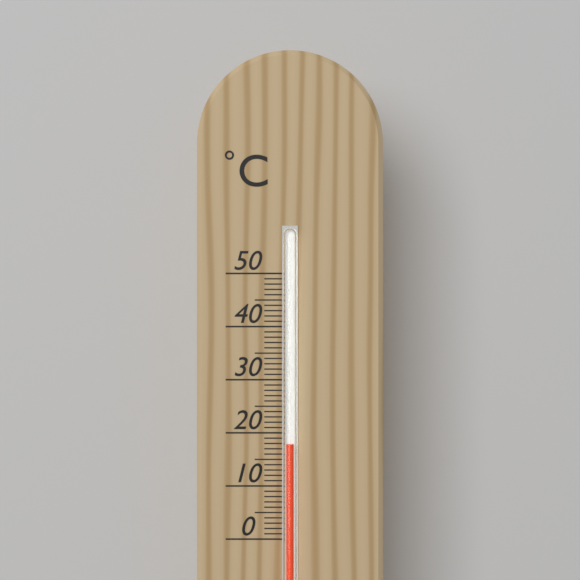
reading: 18 °C
